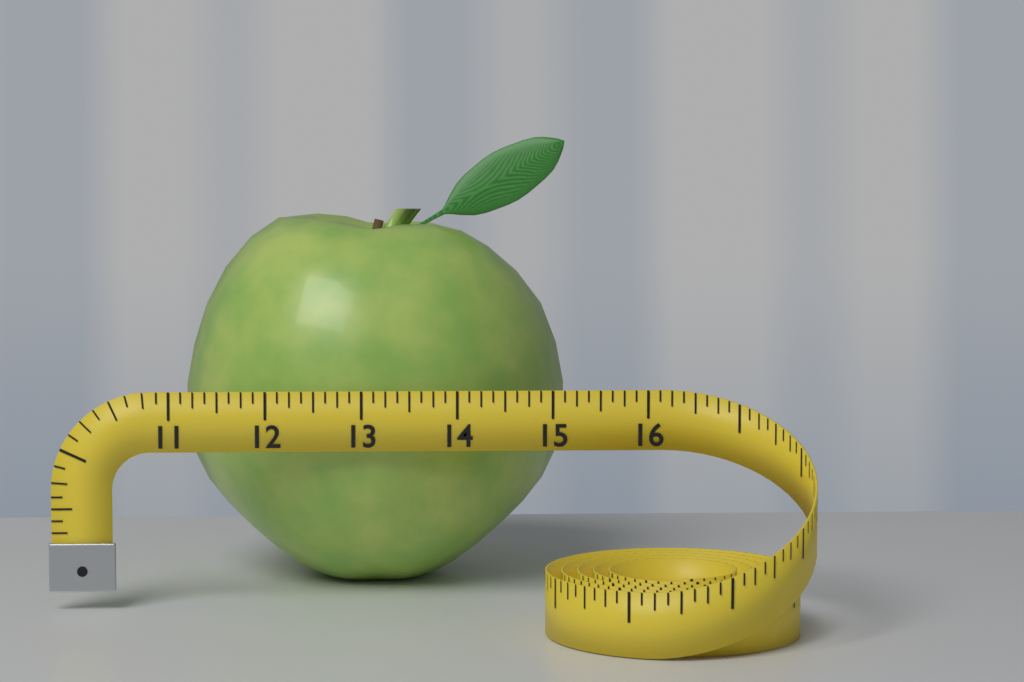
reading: 15.250 (no unit)
